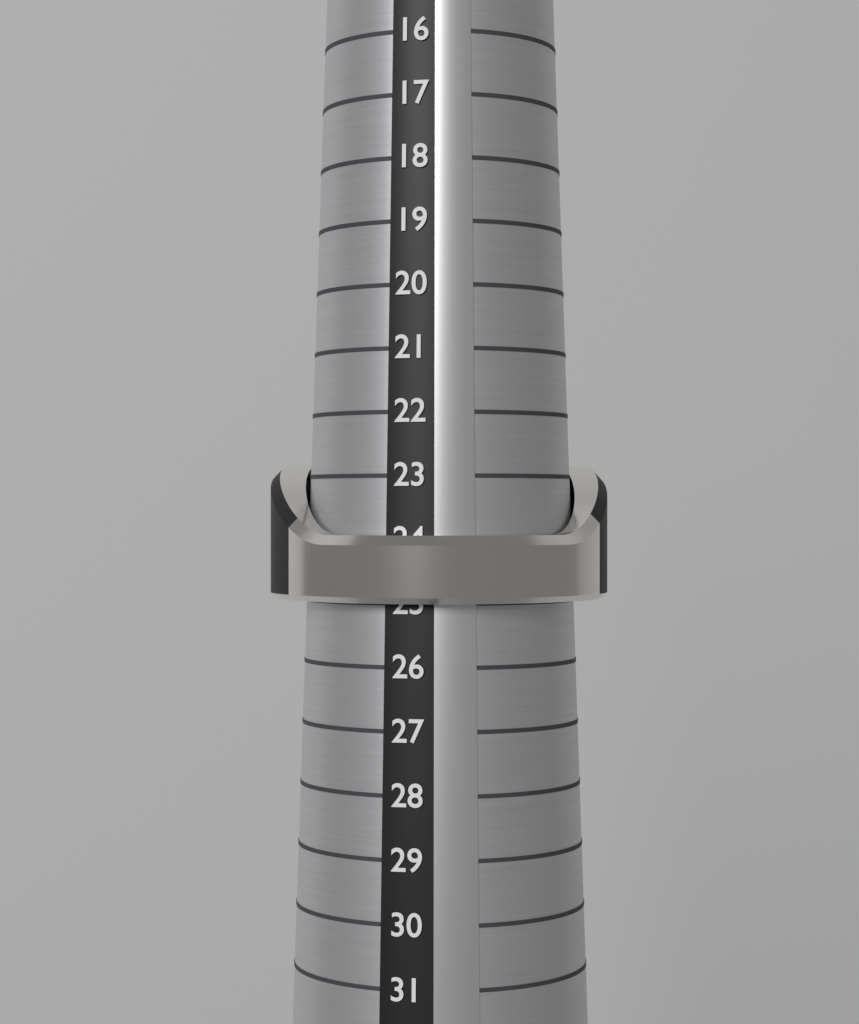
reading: 25 (no unit)
